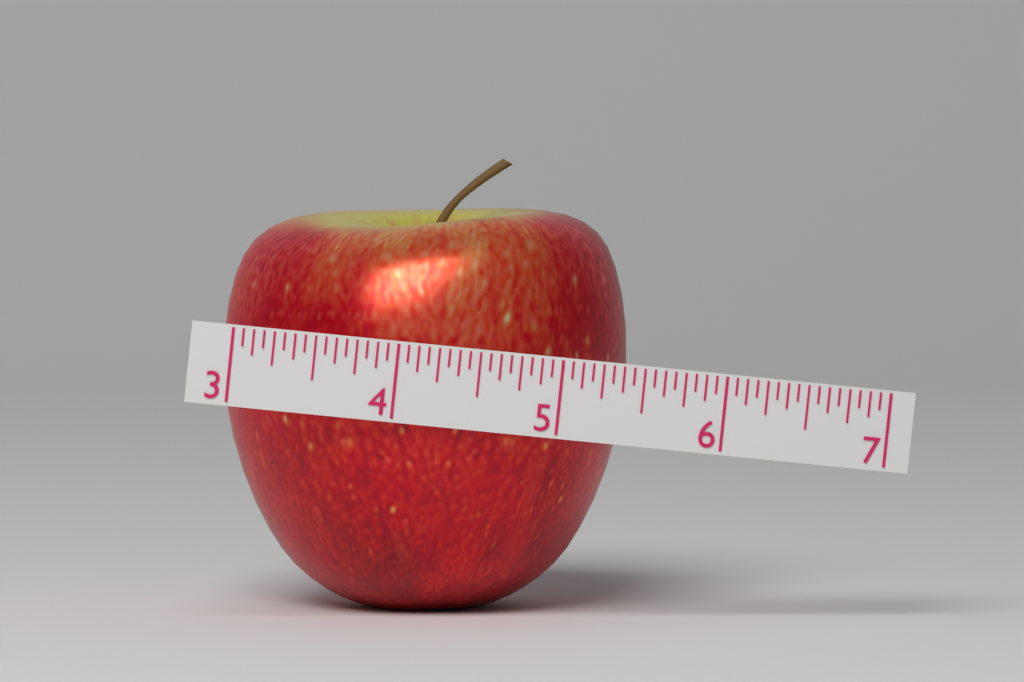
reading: 5.5000 (no unit)
